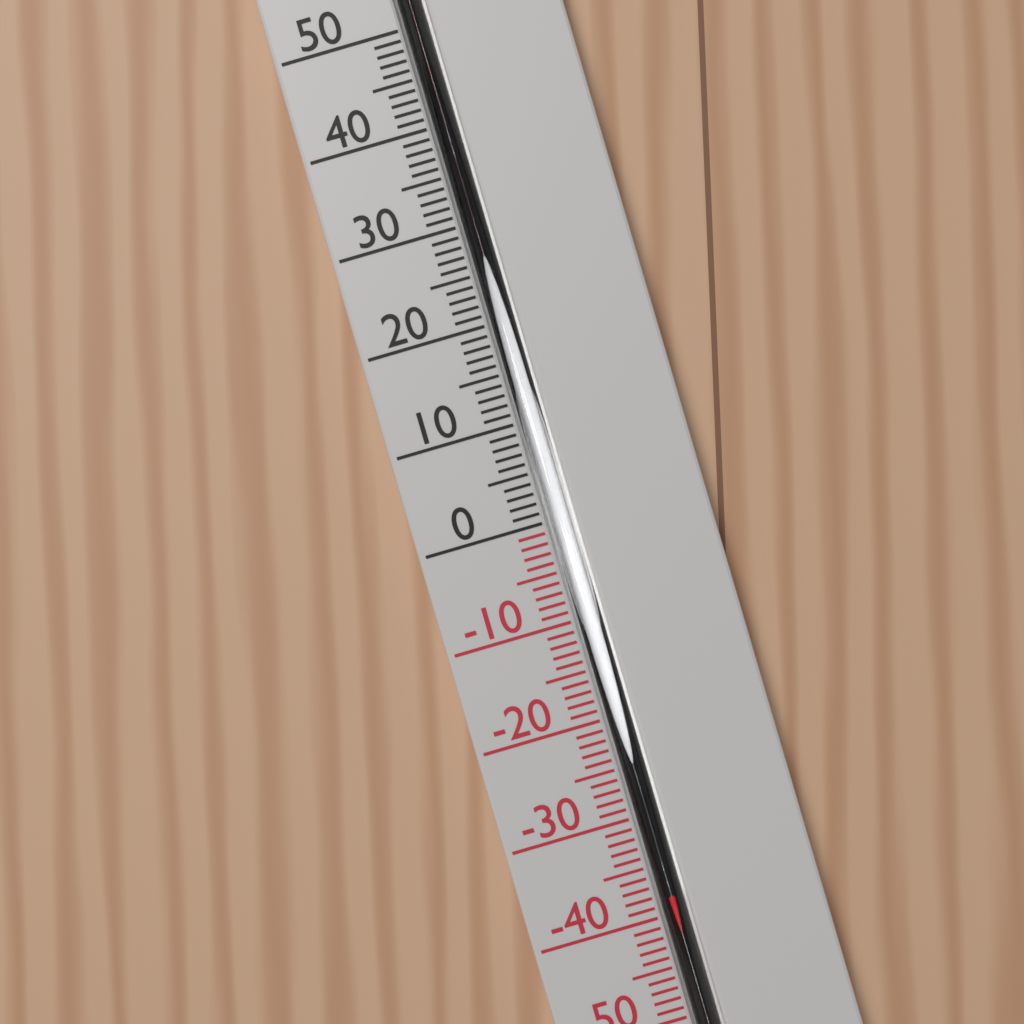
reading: -38 °C
